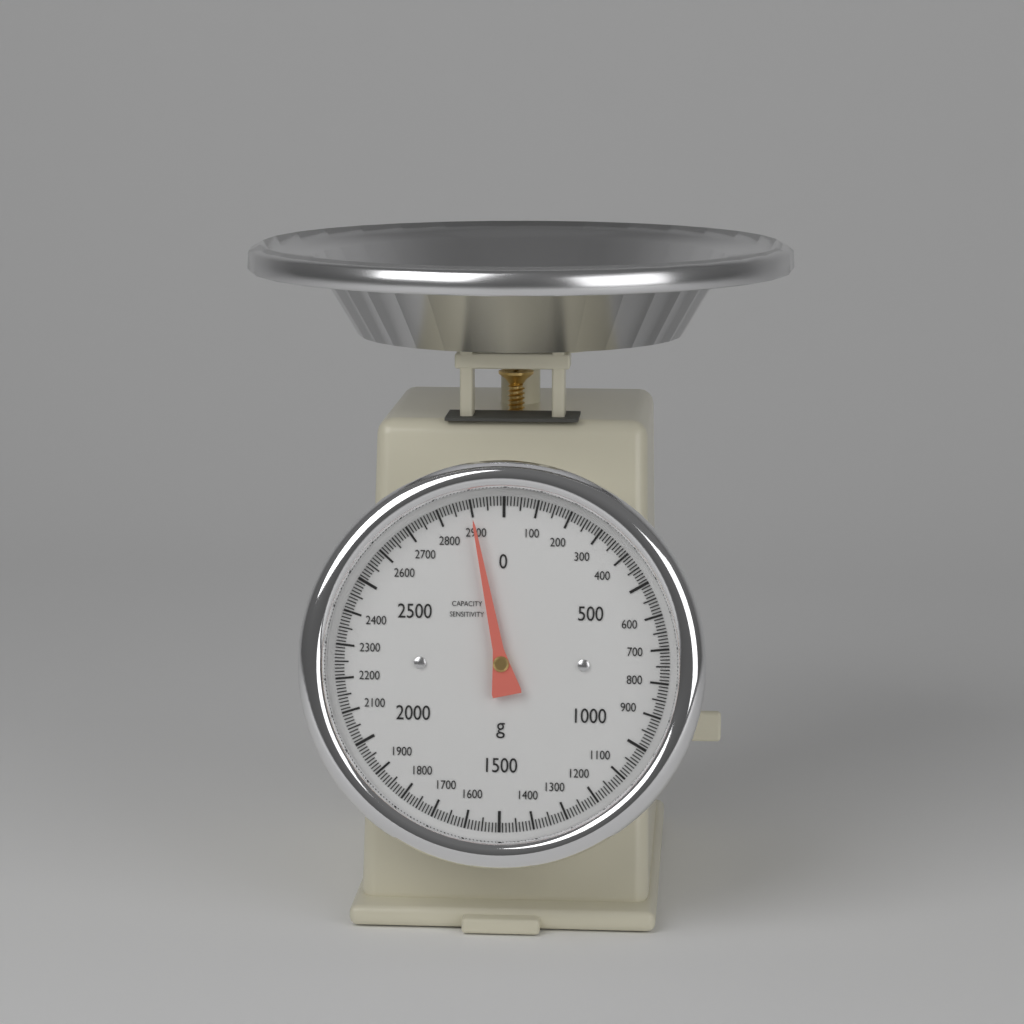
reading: 2900 g
